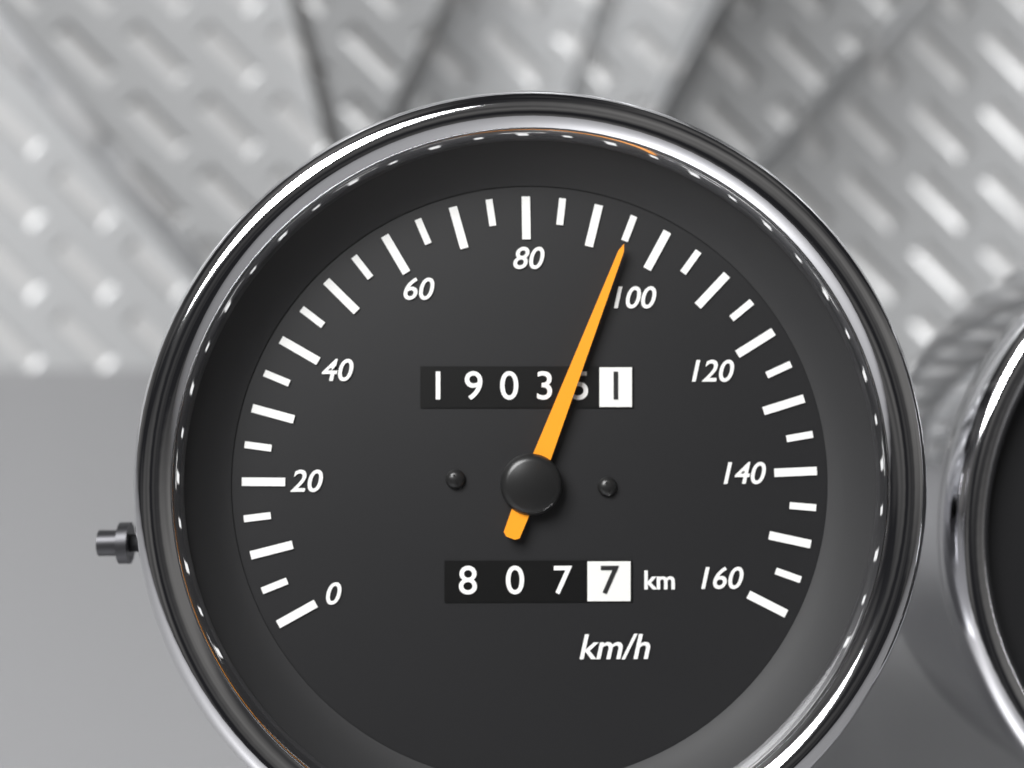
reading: 95 km/h
